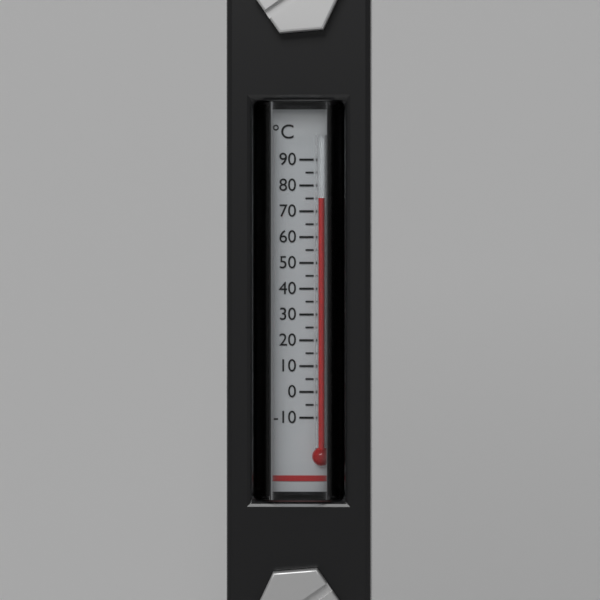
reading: 75 °C
